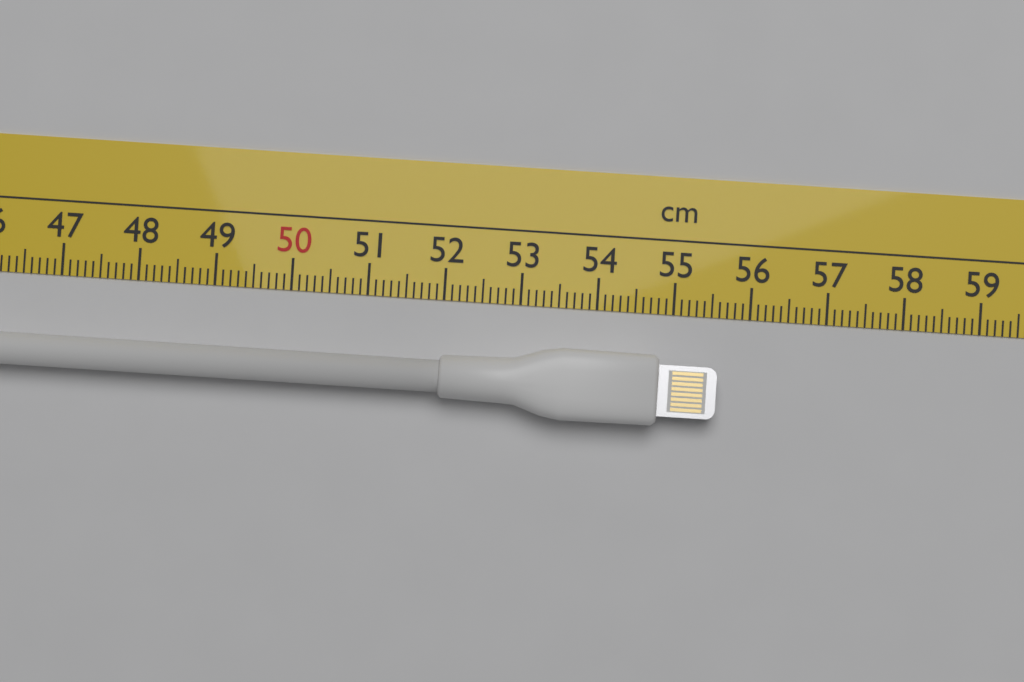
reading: 55.6 cm
